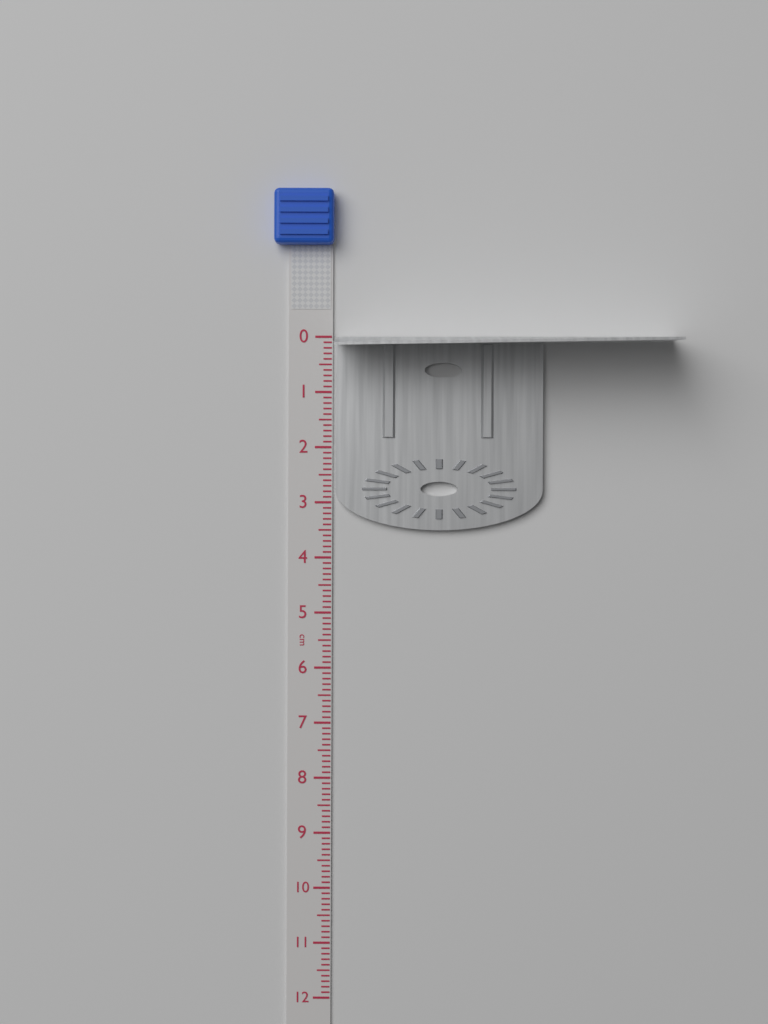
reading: 3.5 cm
